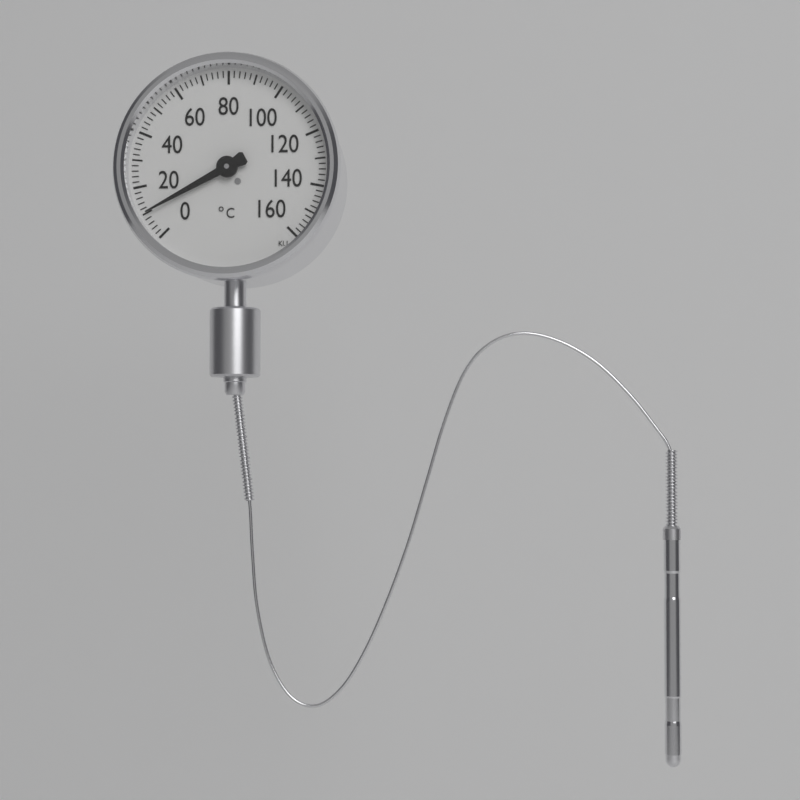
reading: 10 °C
